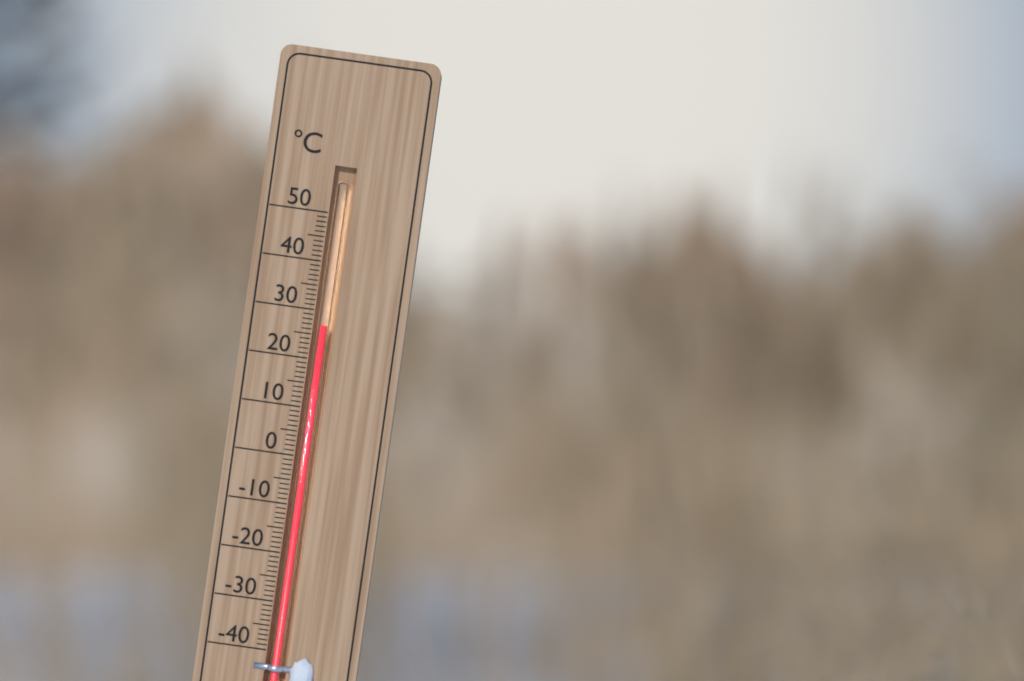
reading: 27 °C
